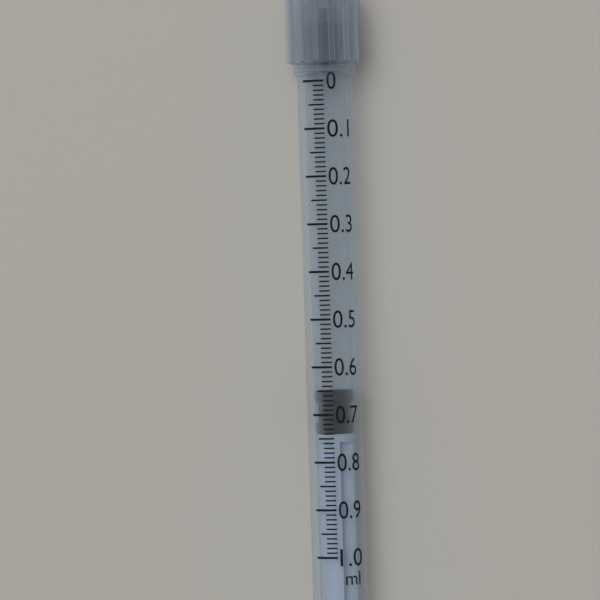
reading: 0.65 ml
